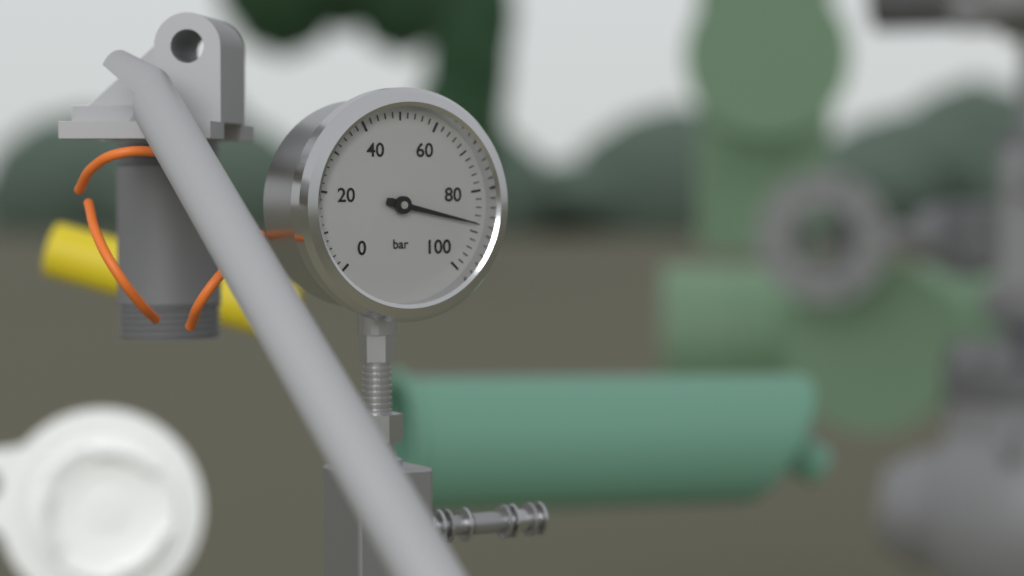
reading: 88 bar
